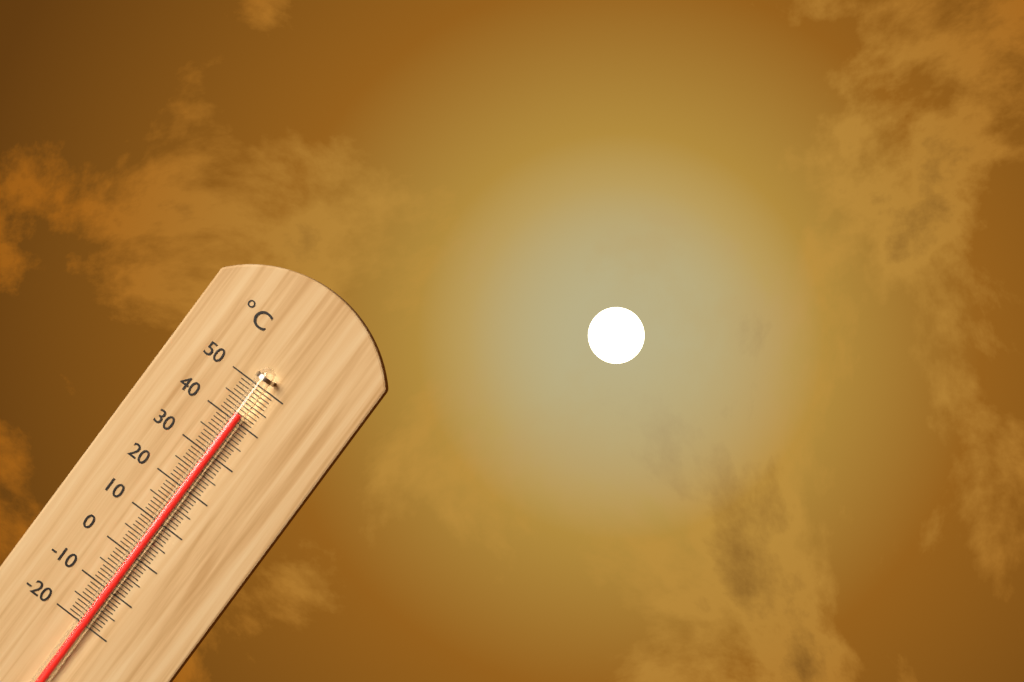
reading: 42 °C
